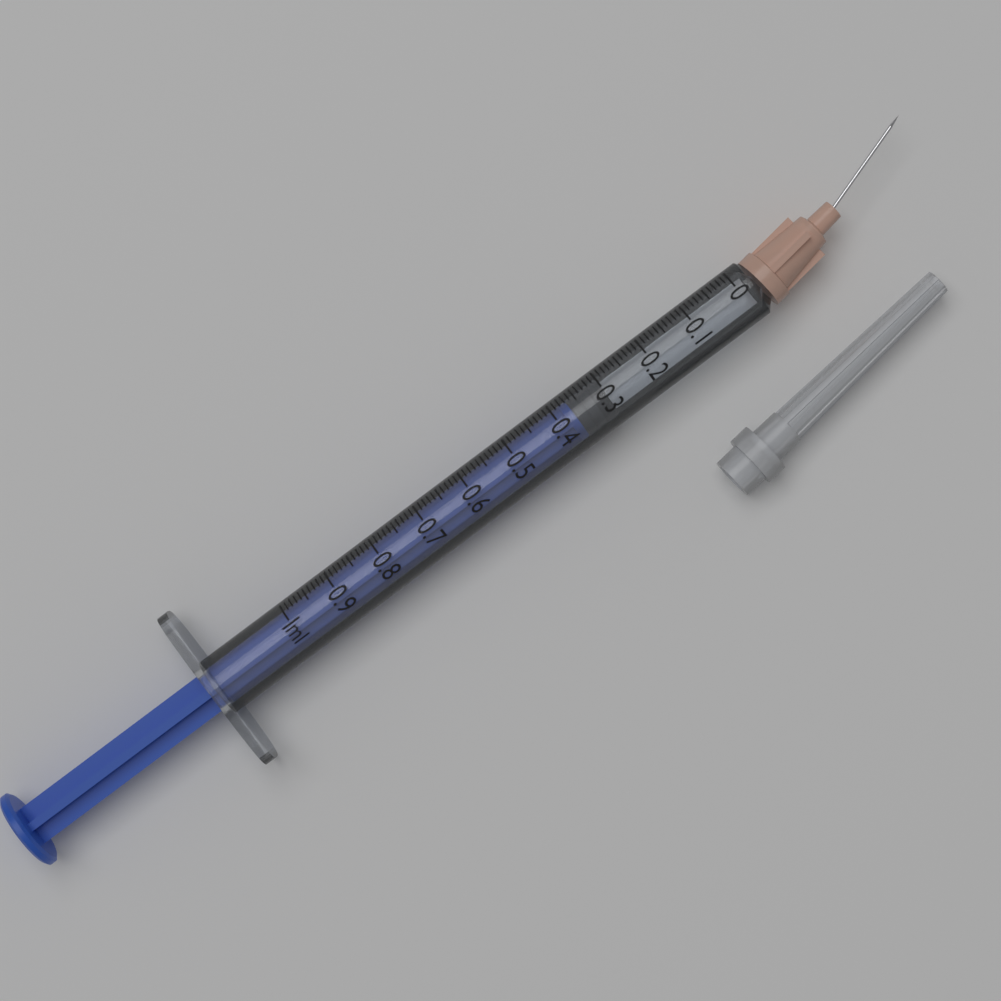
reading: 0.30 ml
